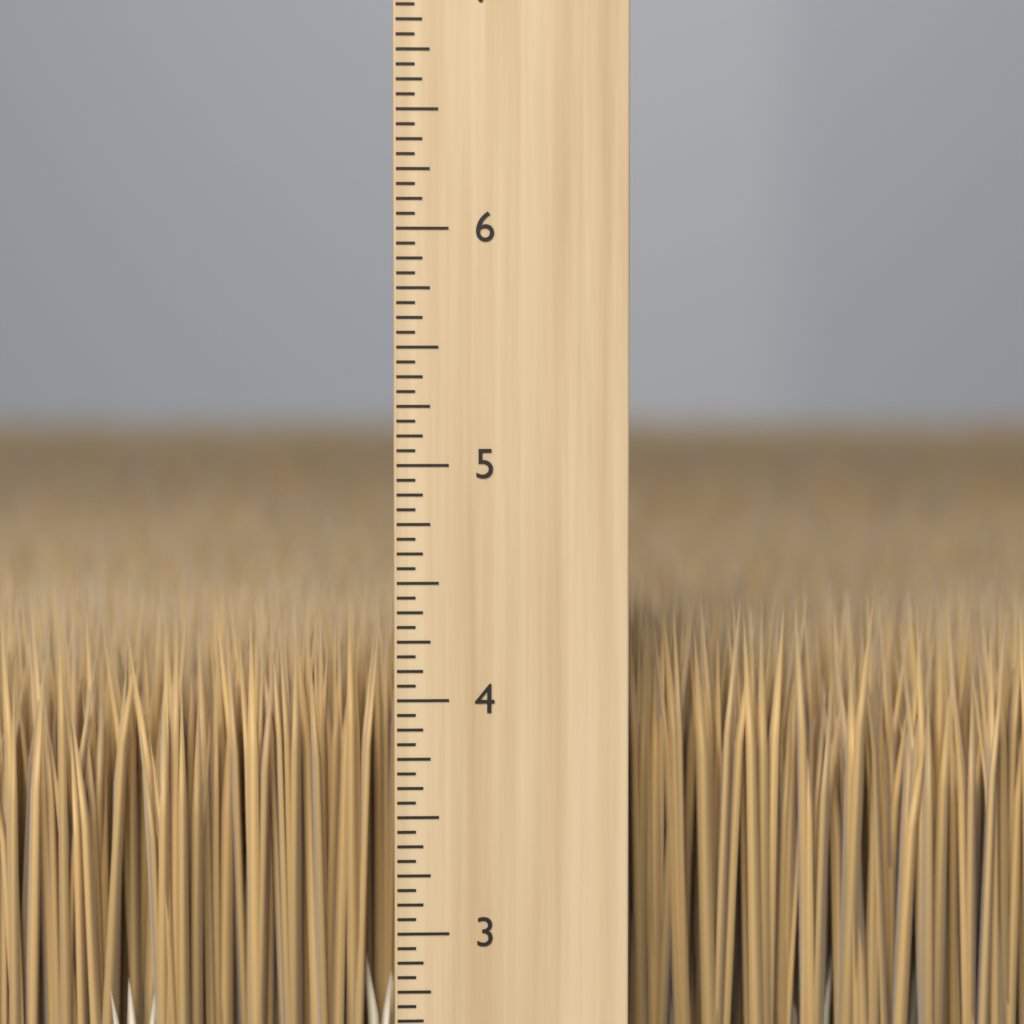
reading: 4.4375 inch
